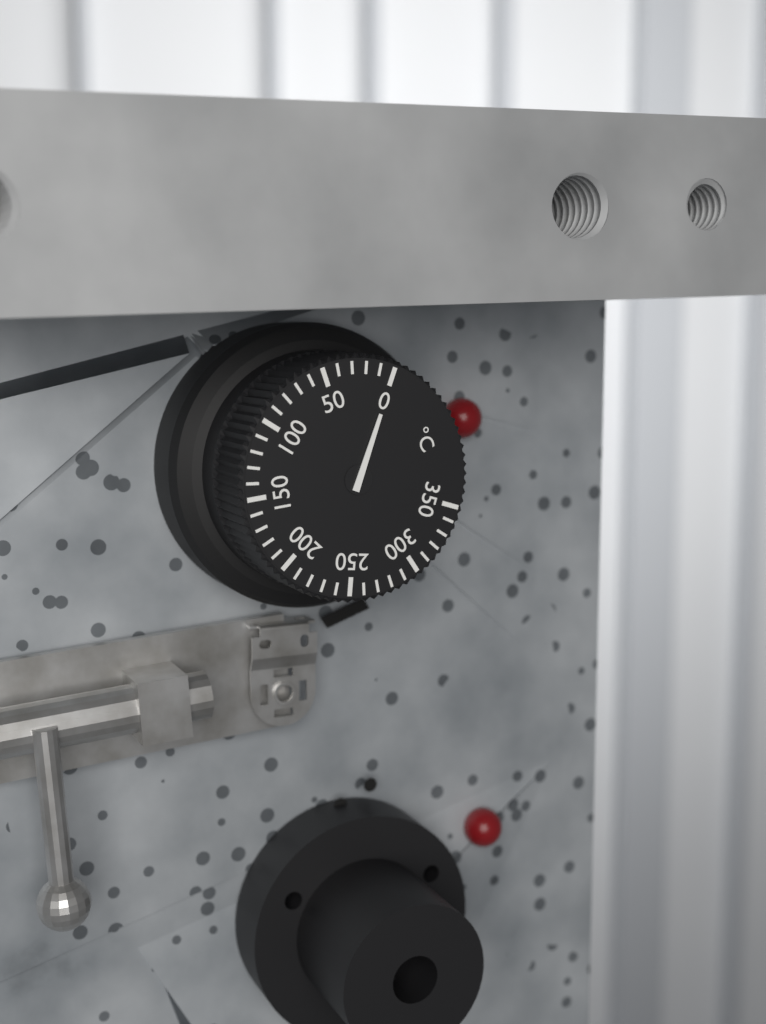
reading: 0 °C
